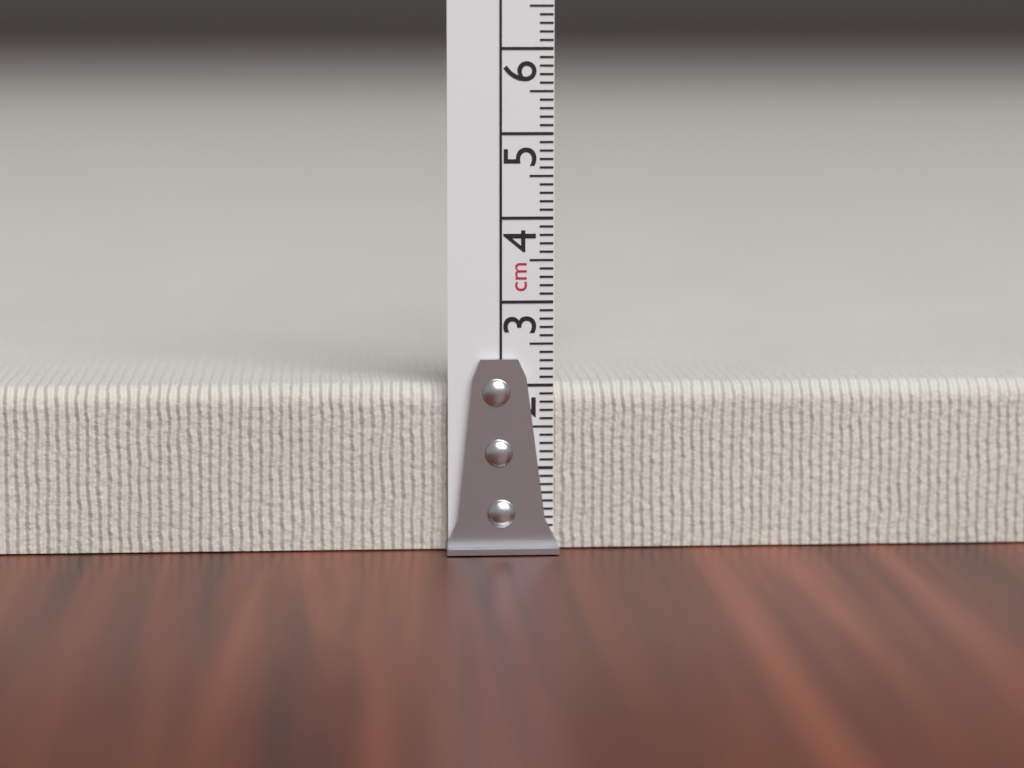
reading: 2.0 cm
